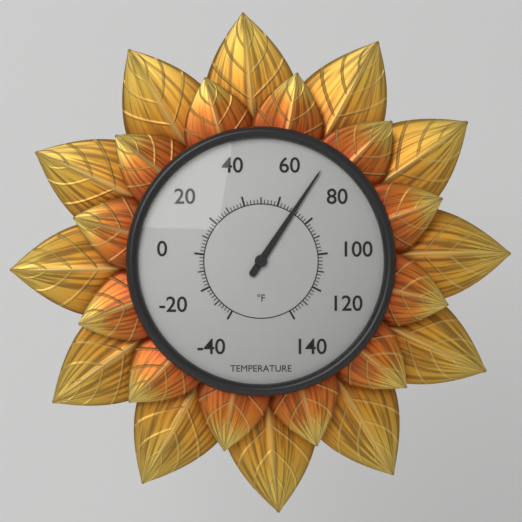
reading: 70 °F
